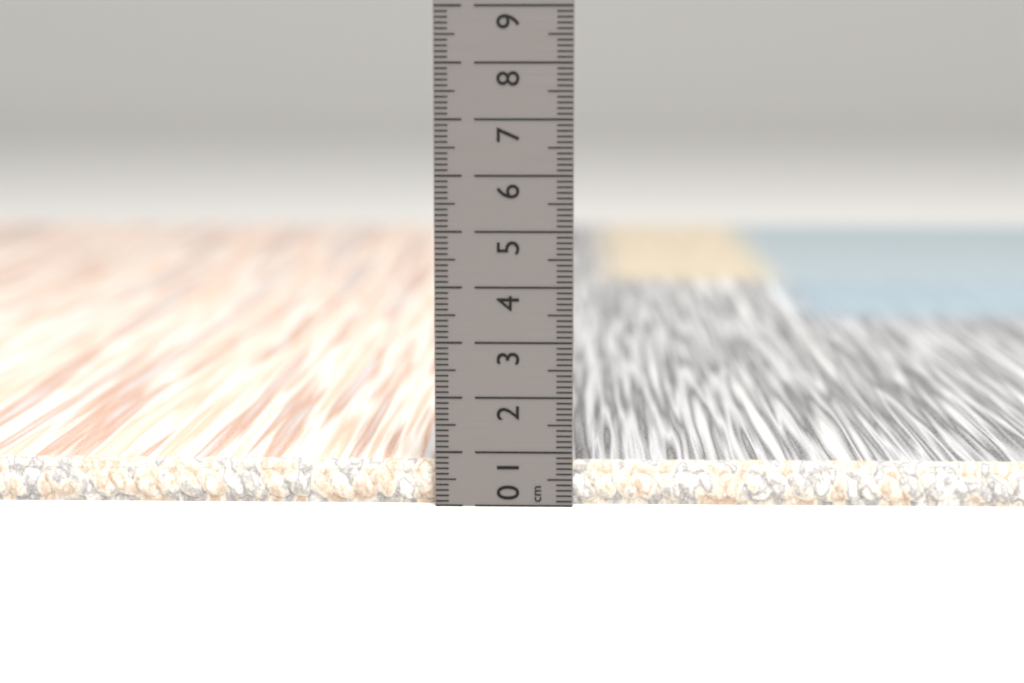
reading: 0.8 cm
